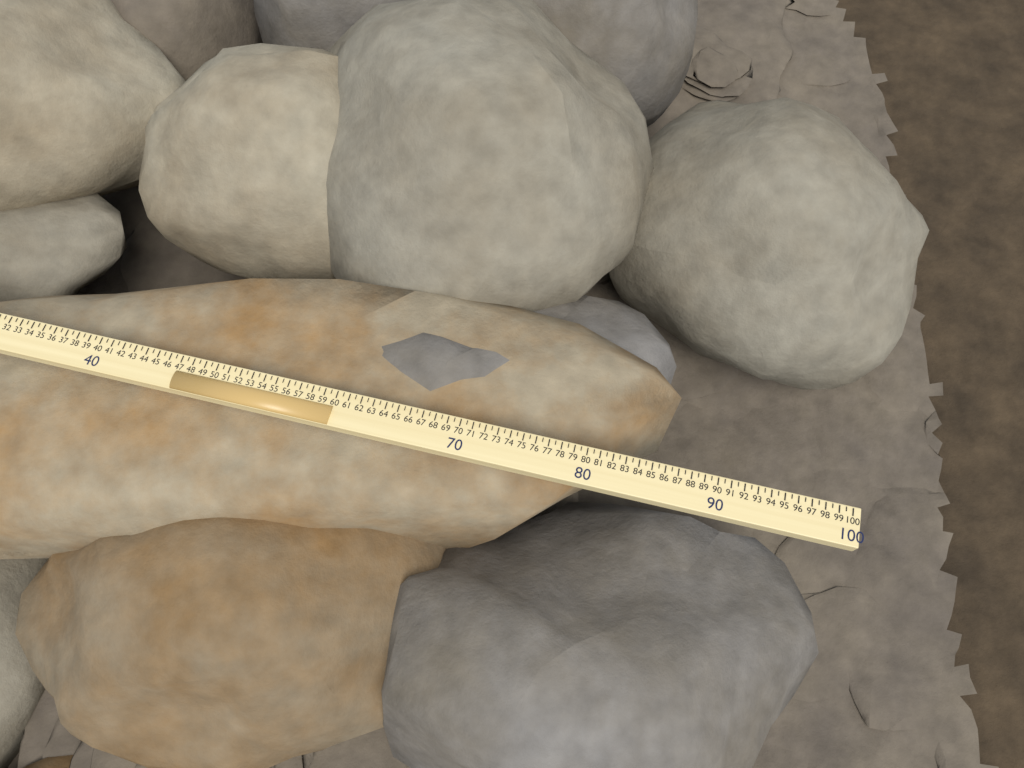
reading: 87.0 (no unit)
